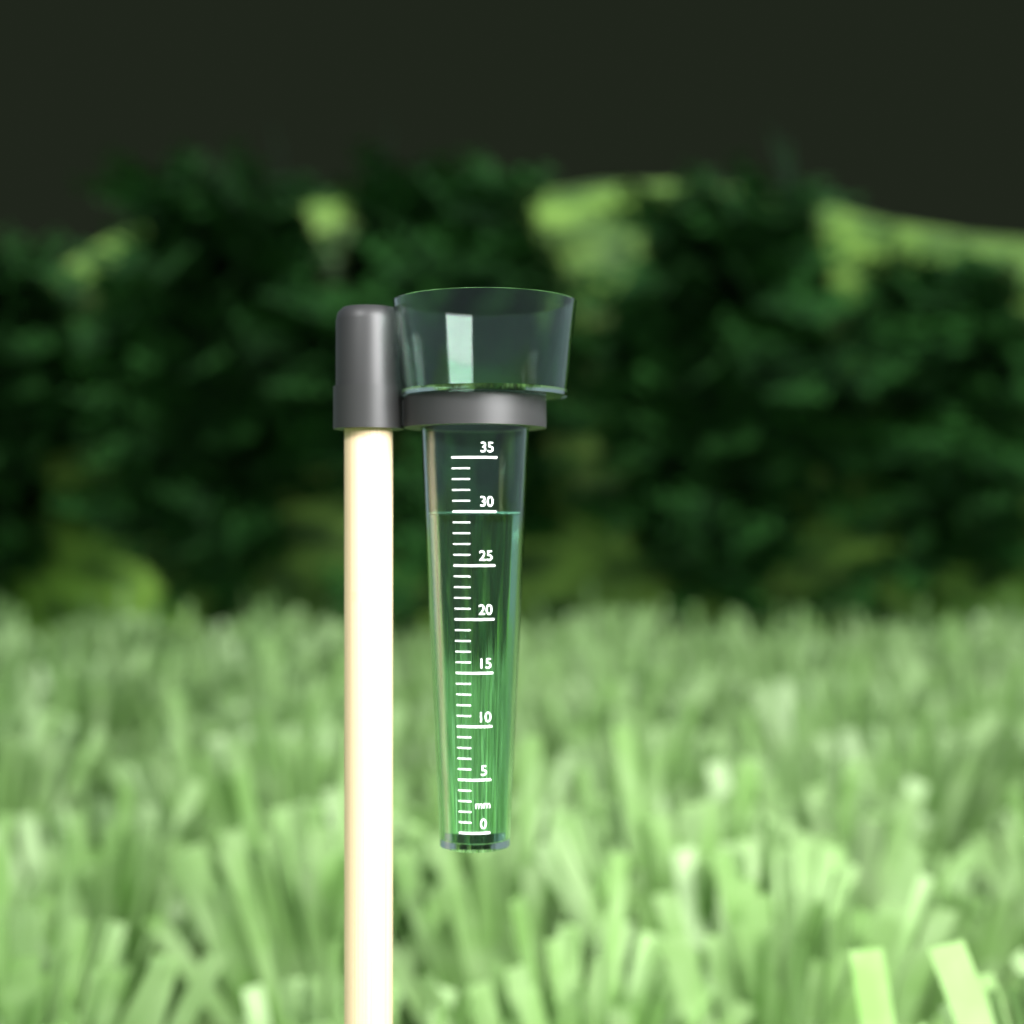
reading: 30 mm
